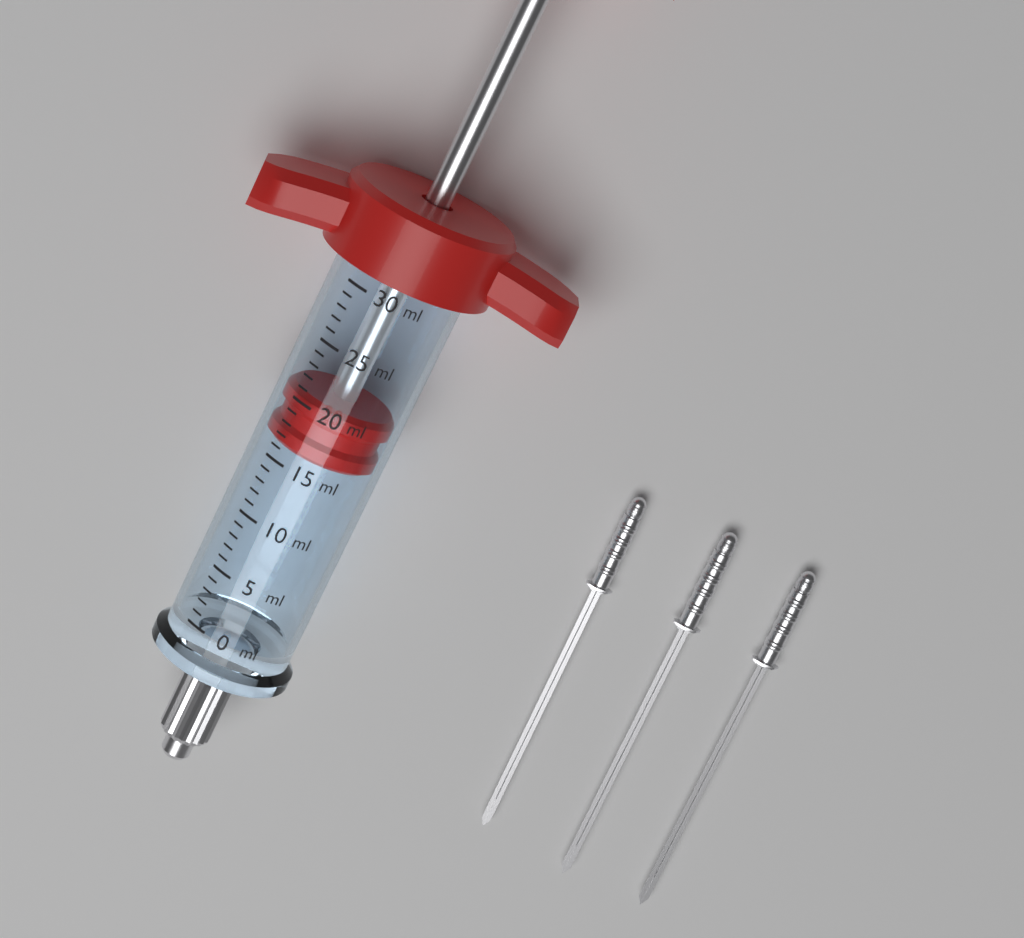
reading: 16 ml
